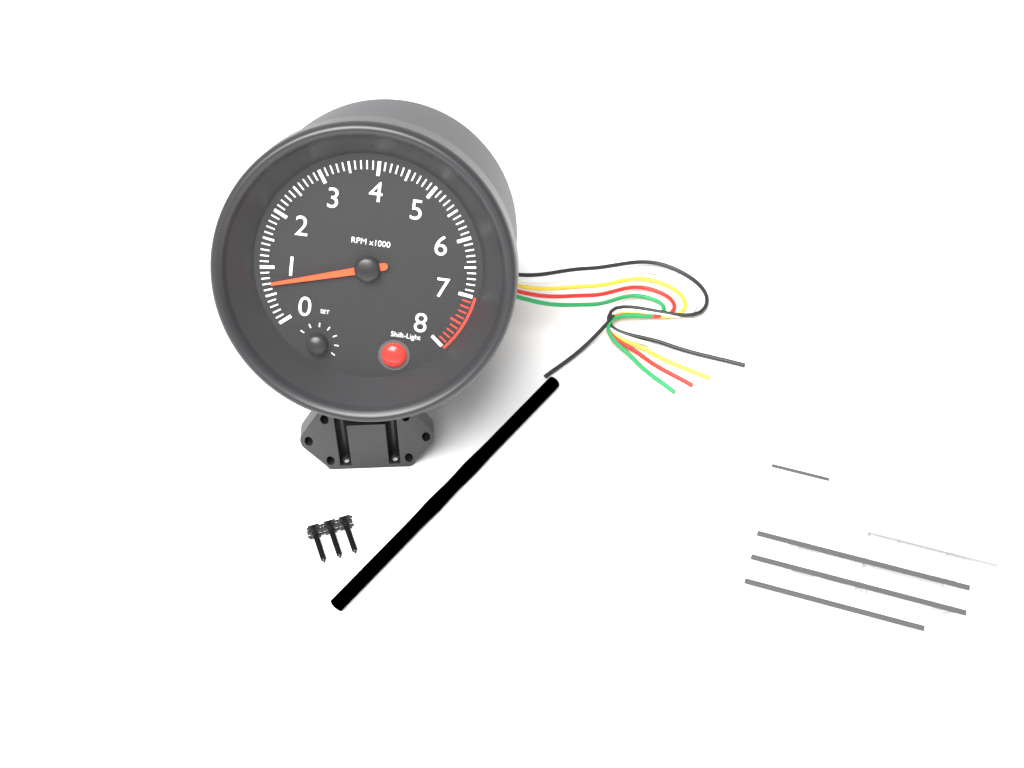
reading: 700 RPM
